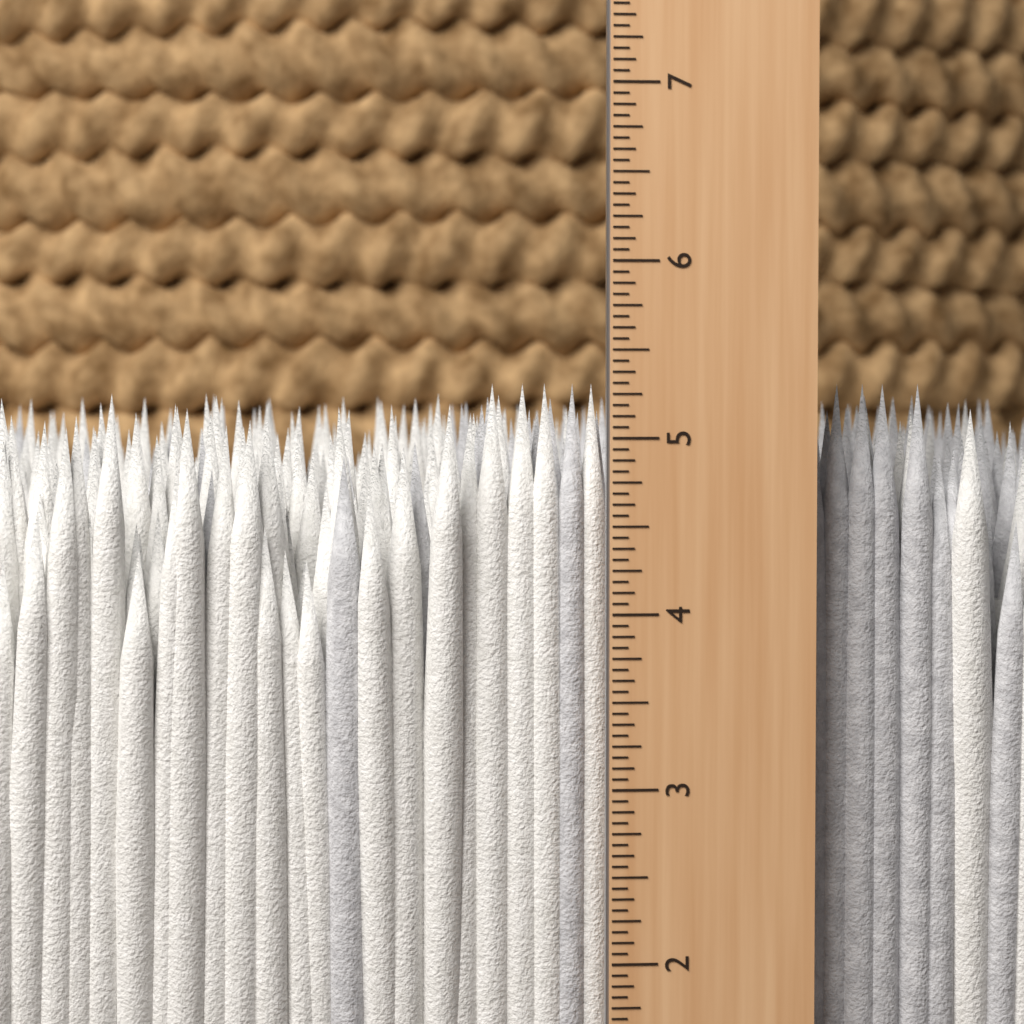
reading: 5.3125 in
